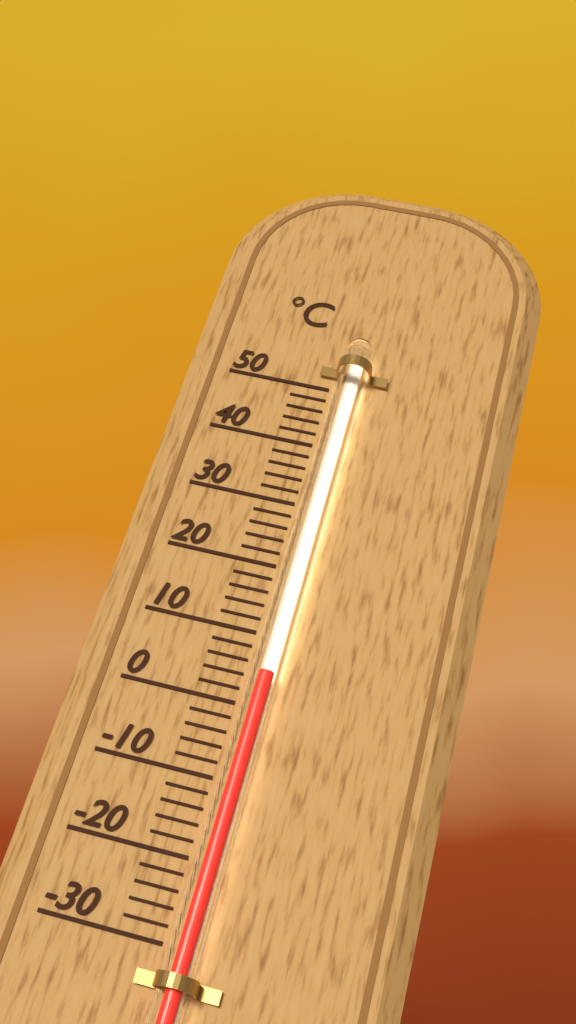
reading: 4 °C
